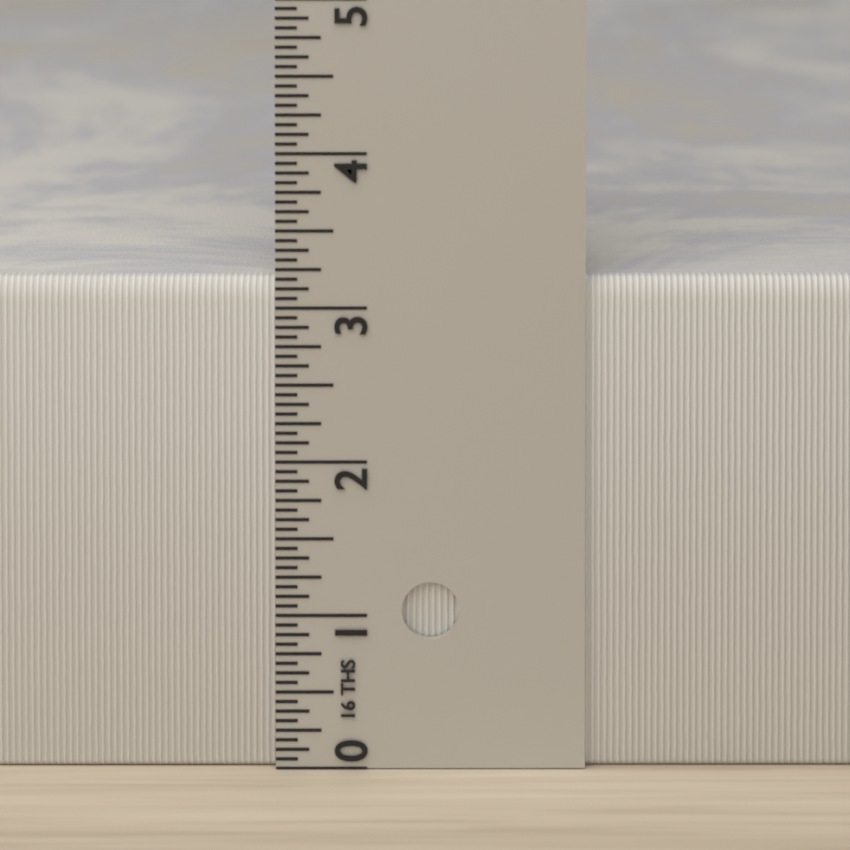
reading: 3.1875 in
